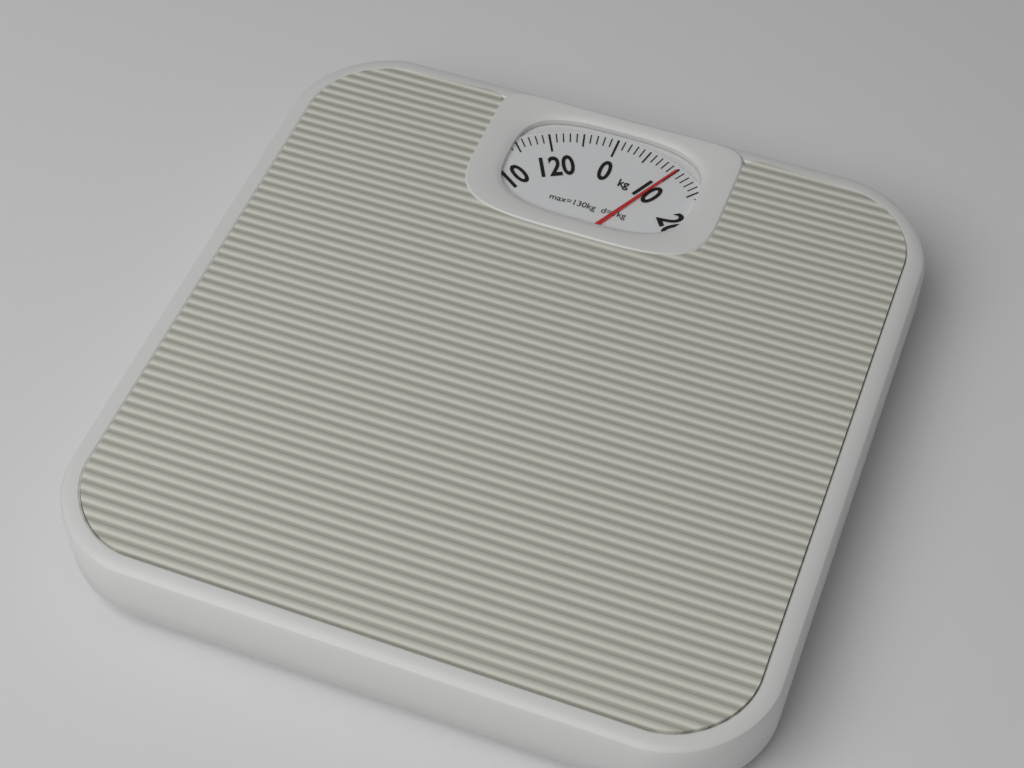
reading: 10 kg
